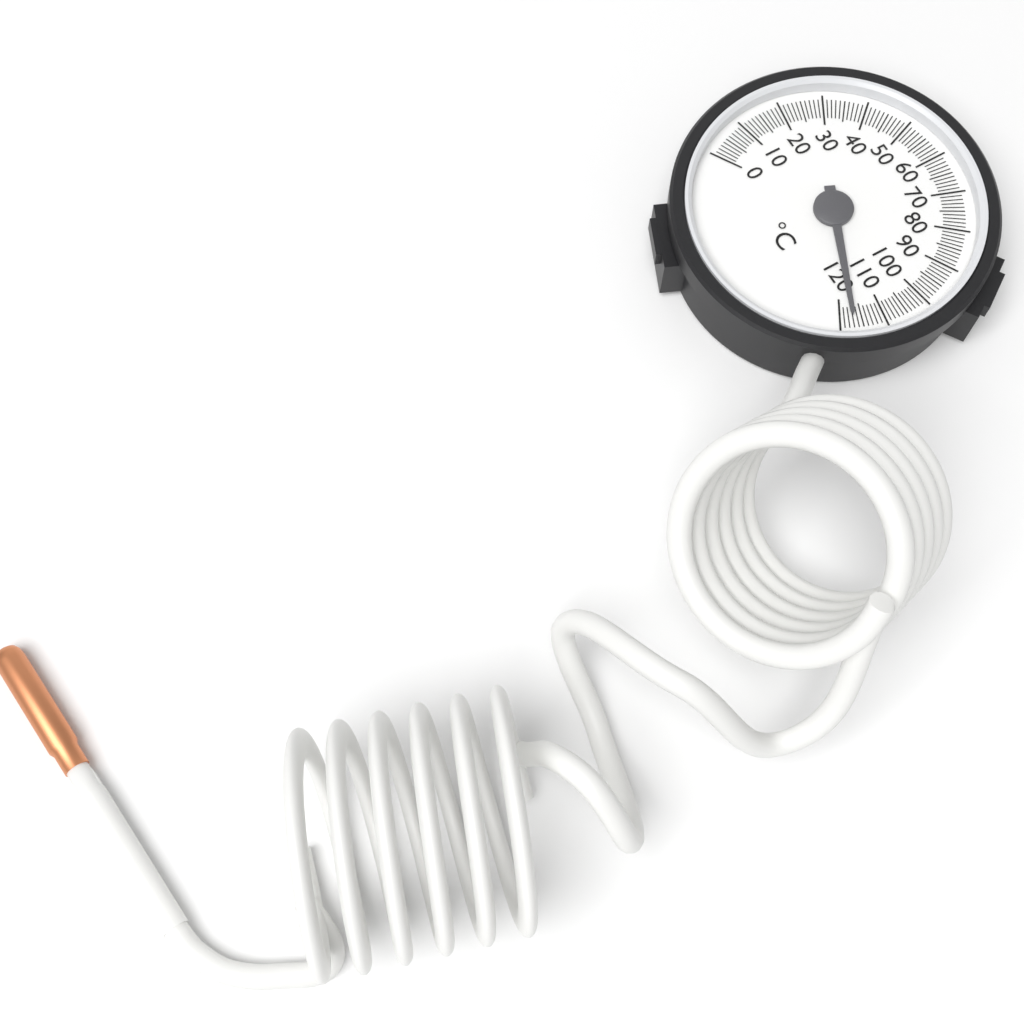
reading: 117 °C
